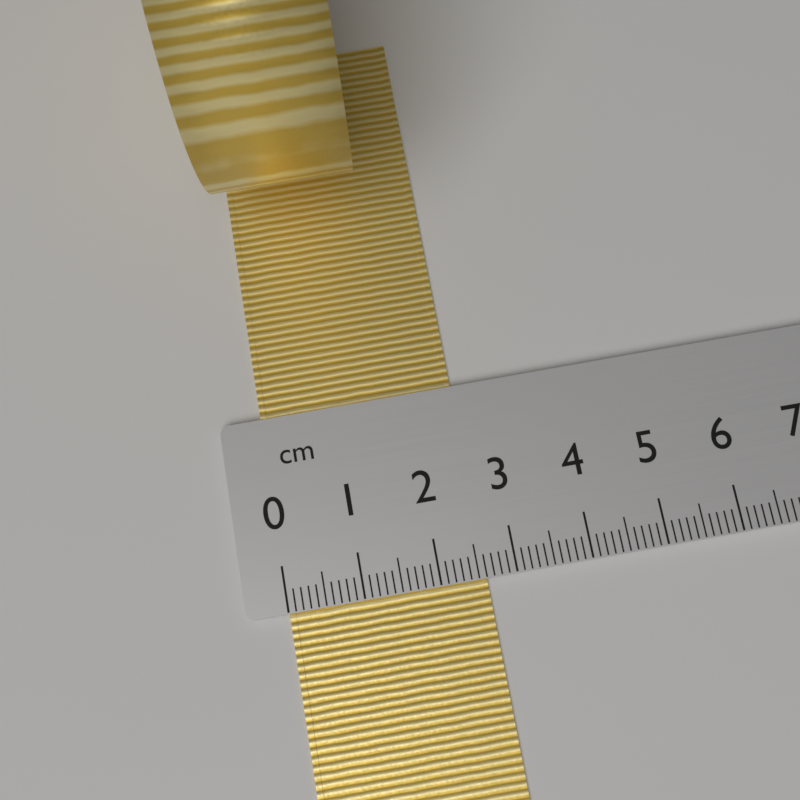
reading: 2.6 cm
